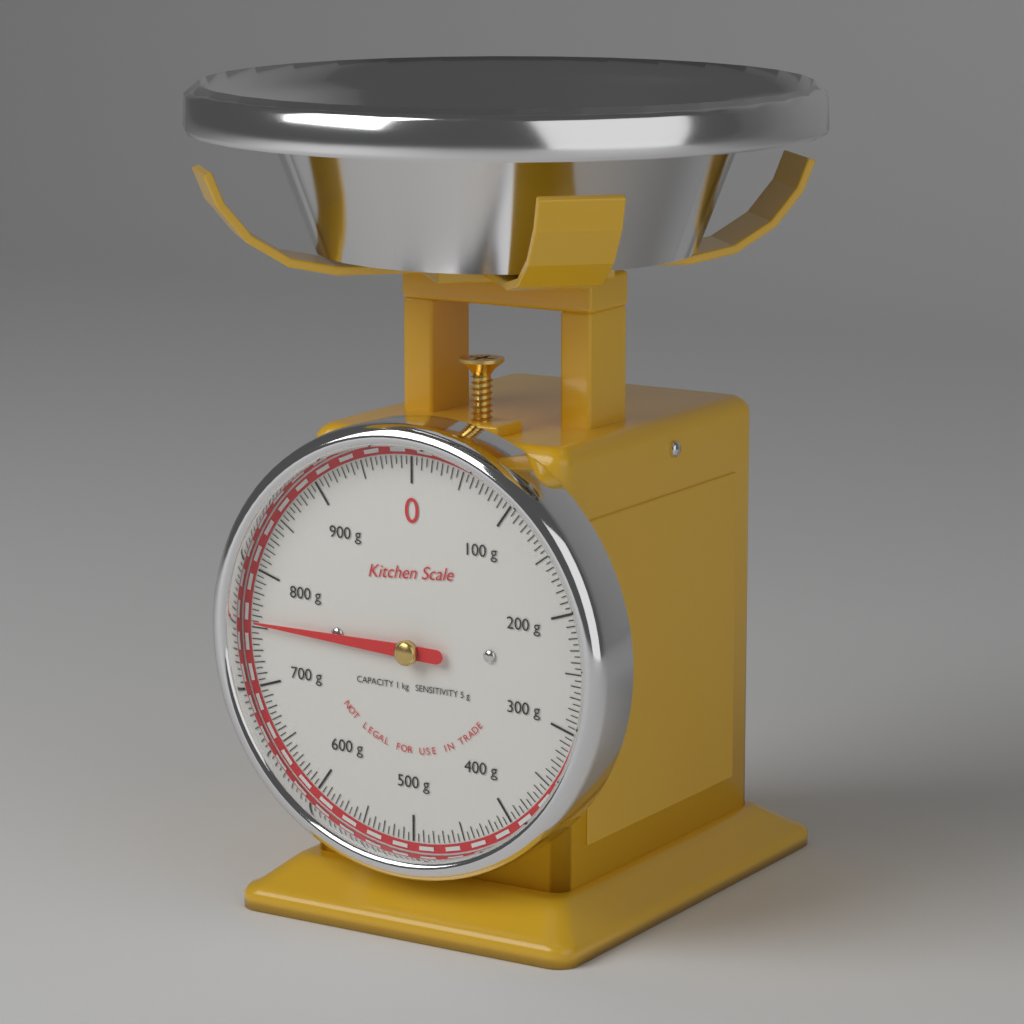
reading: 755 g
